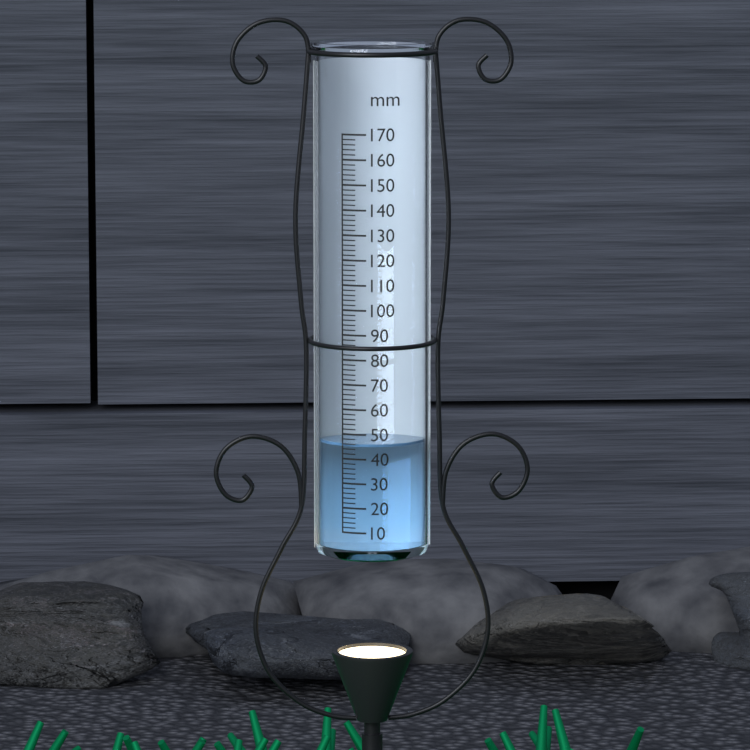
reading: 46 mm
